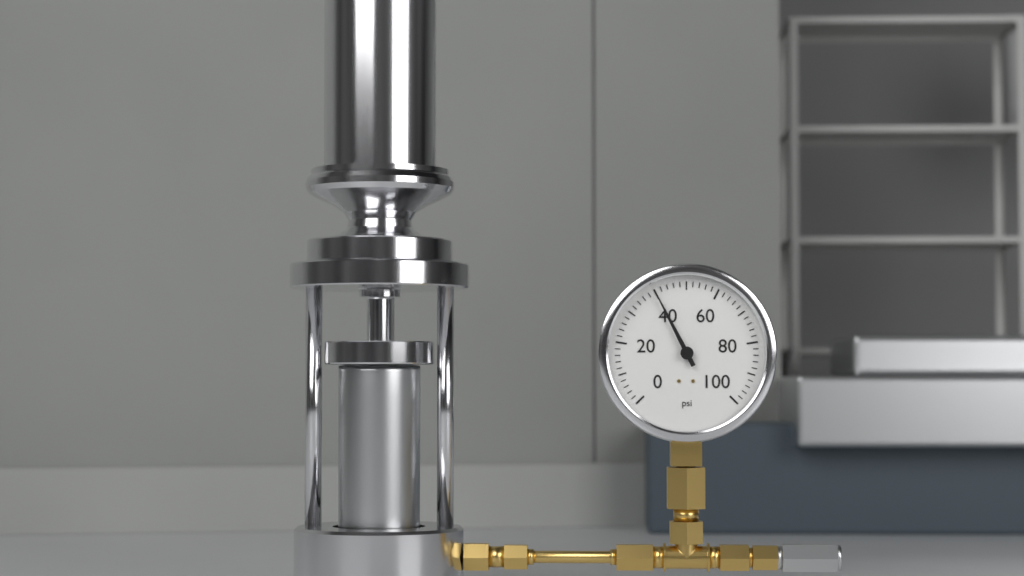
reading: 40 psi
